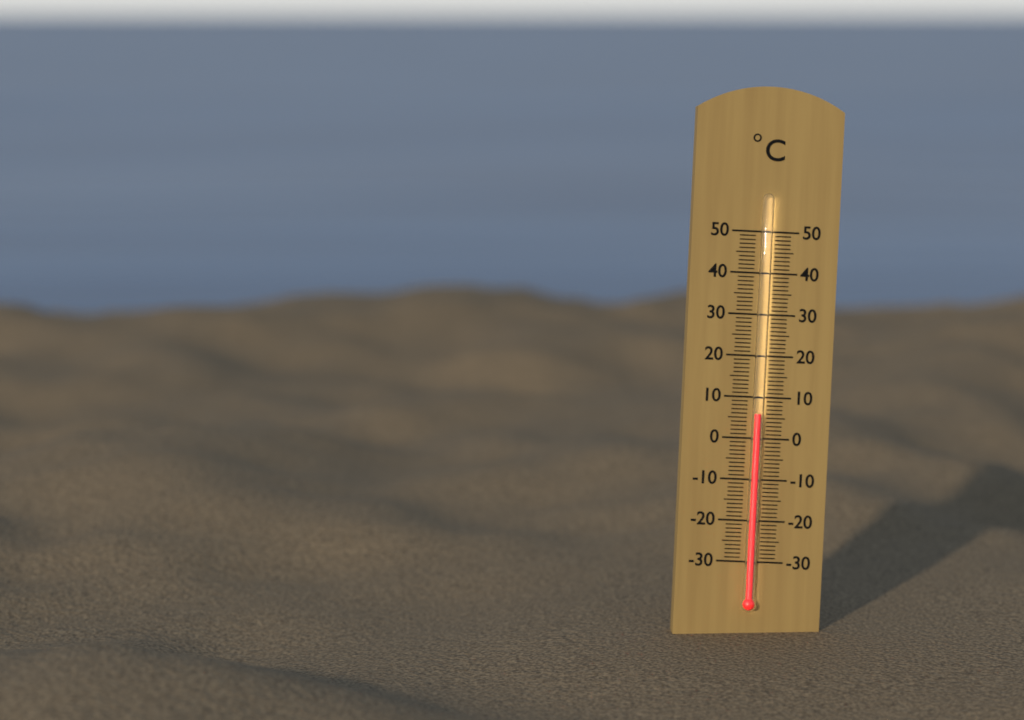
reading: 6 °C
